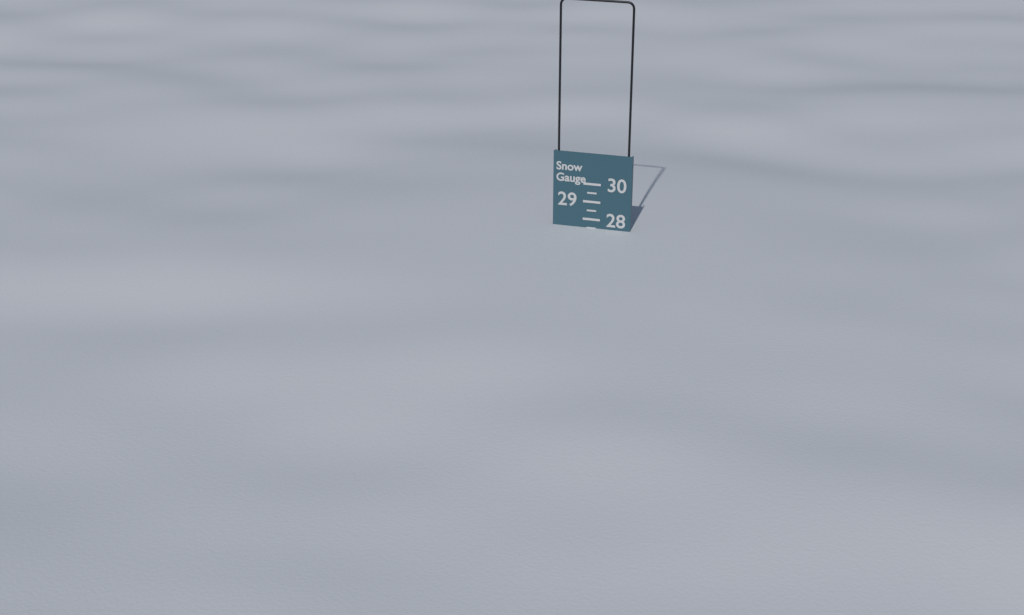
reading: 27.5 (no unit)
